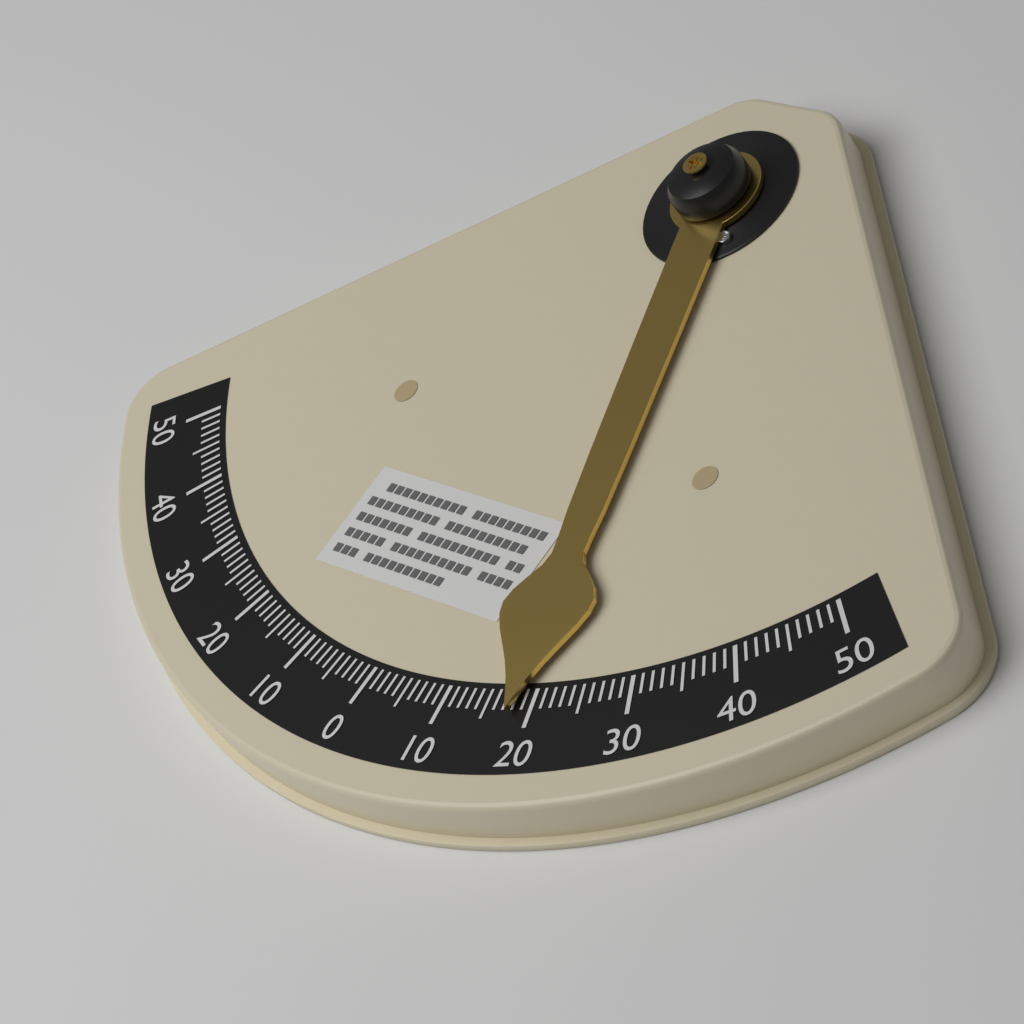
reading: 18 °
